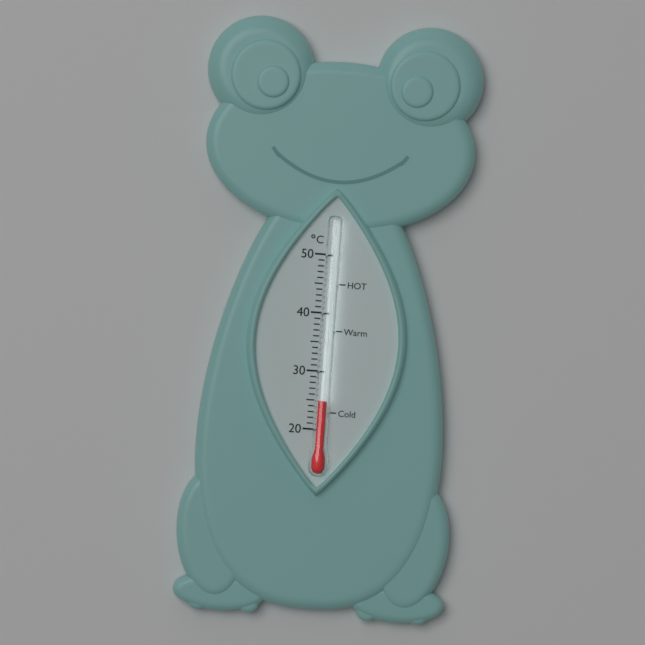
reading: 25 °C
